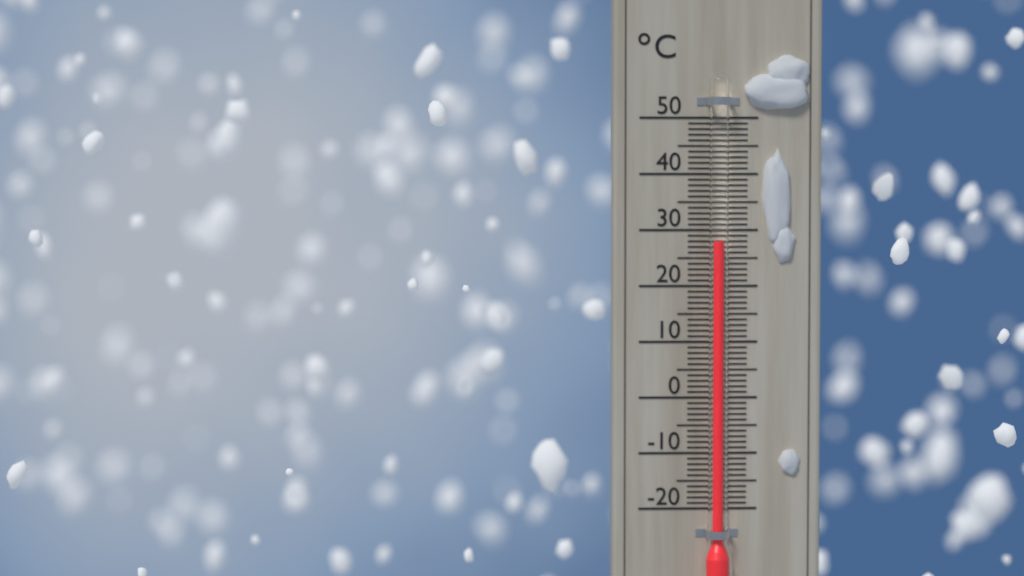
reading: 28 °C
